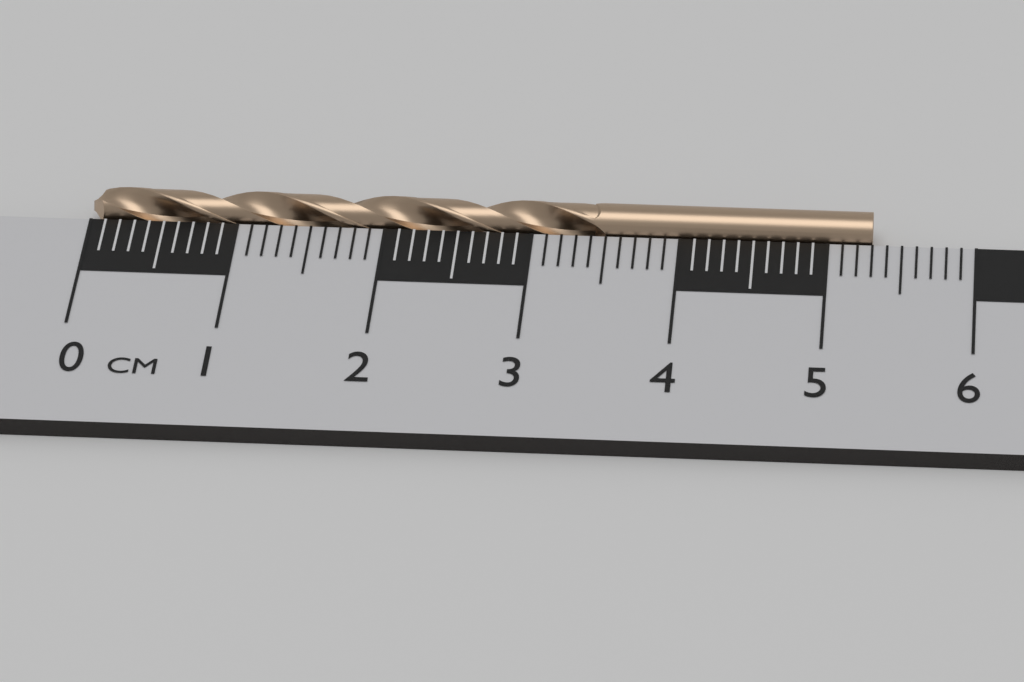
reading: 5.3 cm
